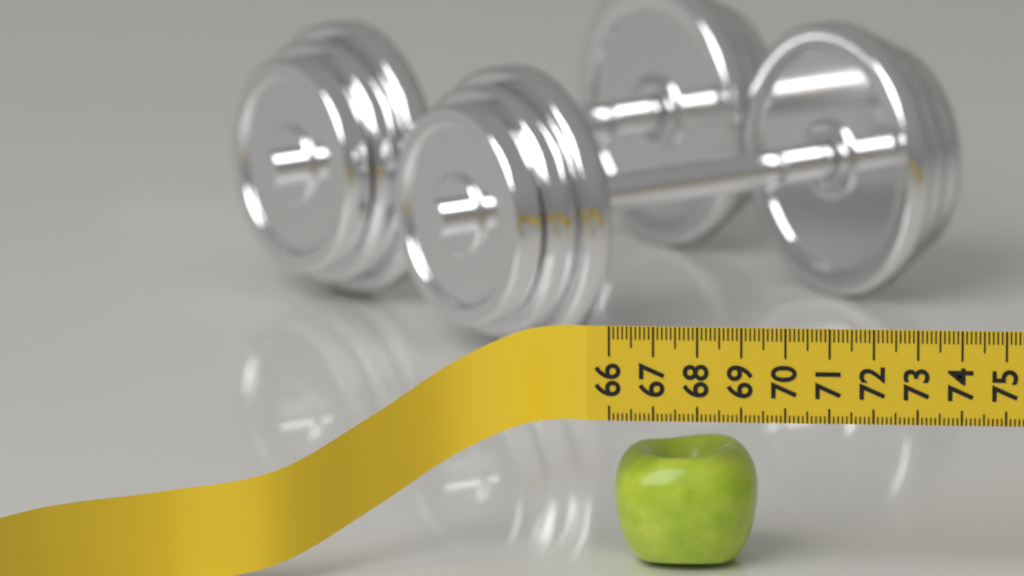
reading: 69.3 (no unit)
